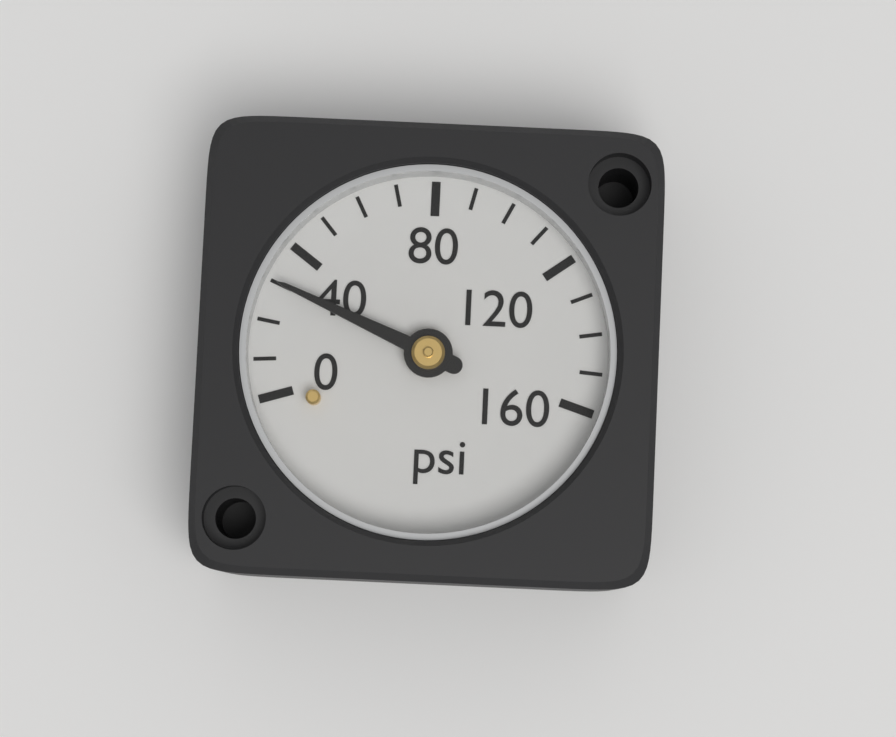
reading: 30 psi
